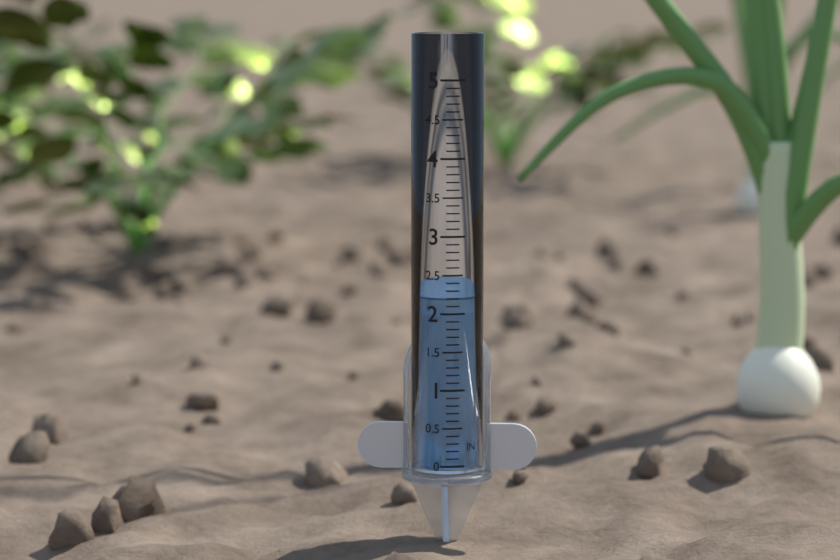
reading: 2.2 in
